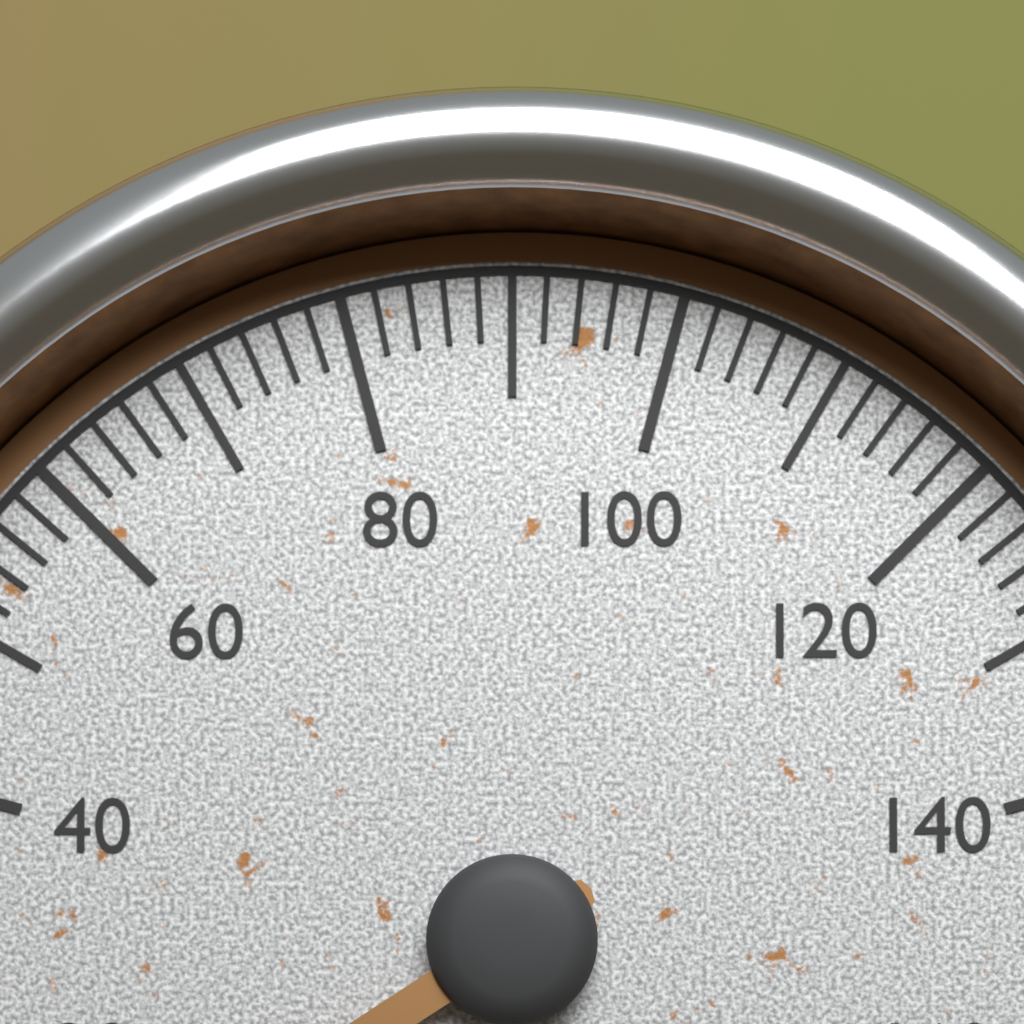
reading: 8 (no unit)
